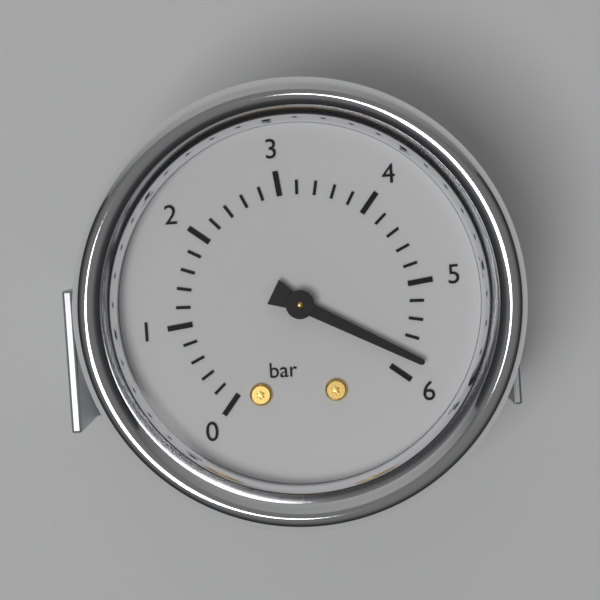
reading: 5.8 bar
